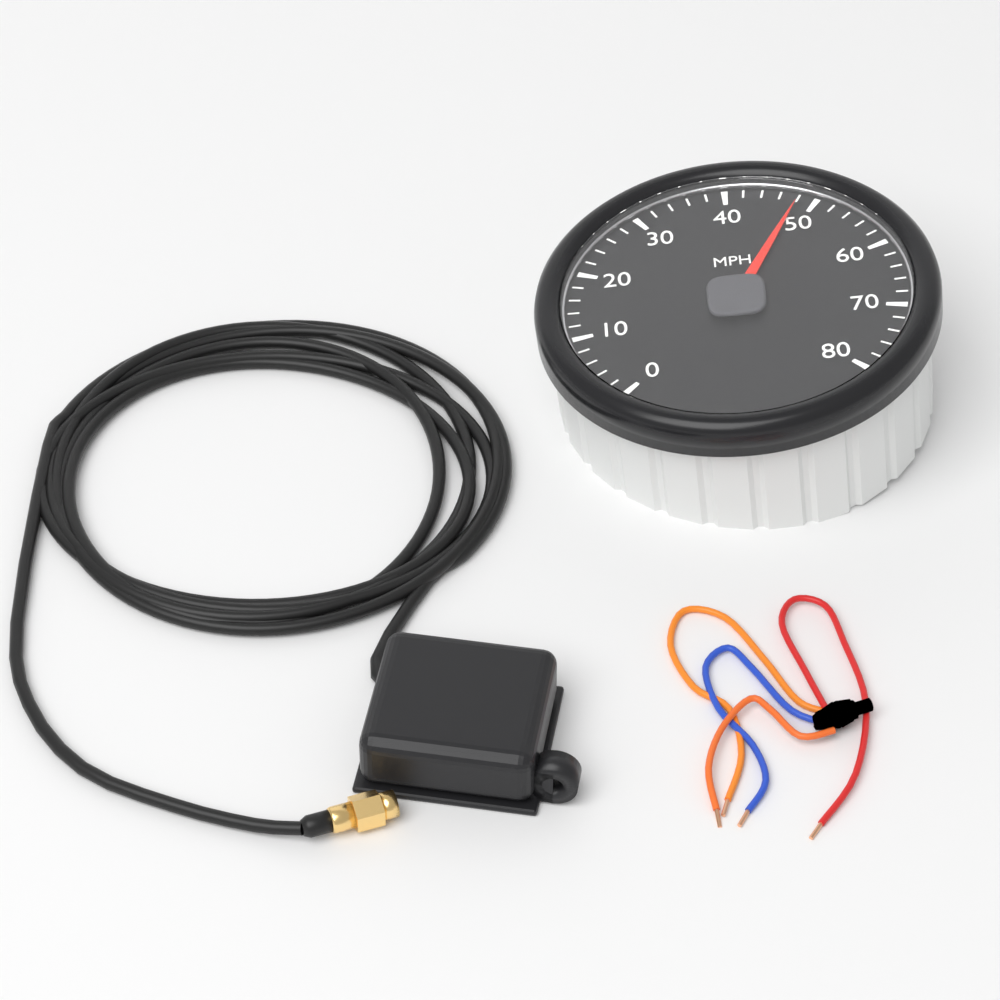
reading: 48 MPH
